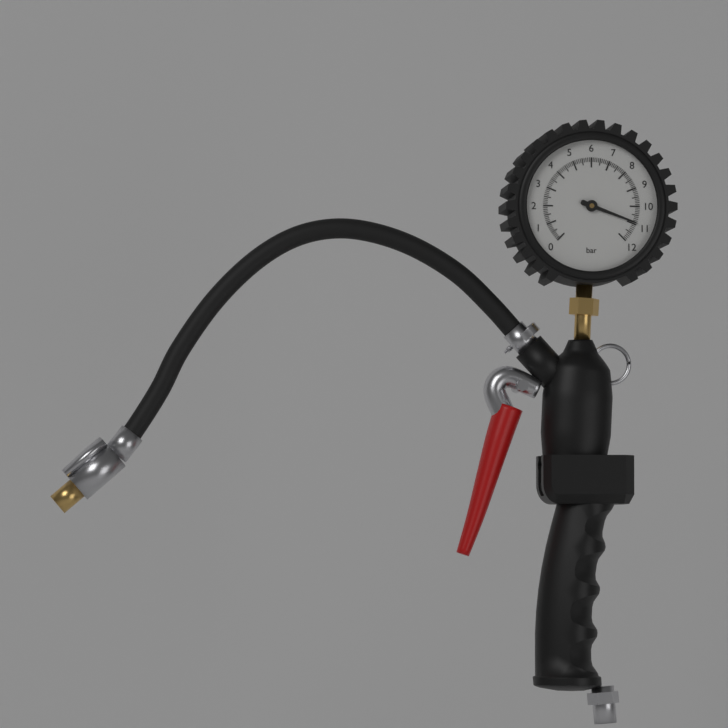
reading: 10.9 bar
